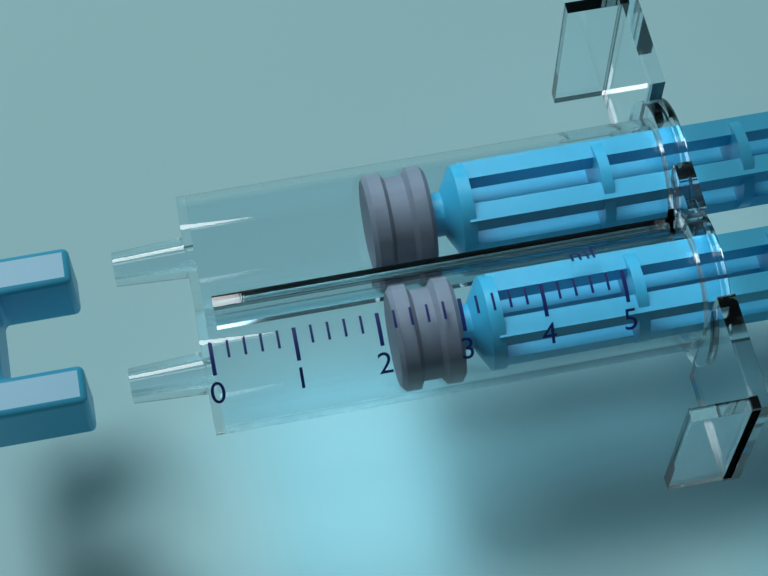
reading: 2.2 ml
